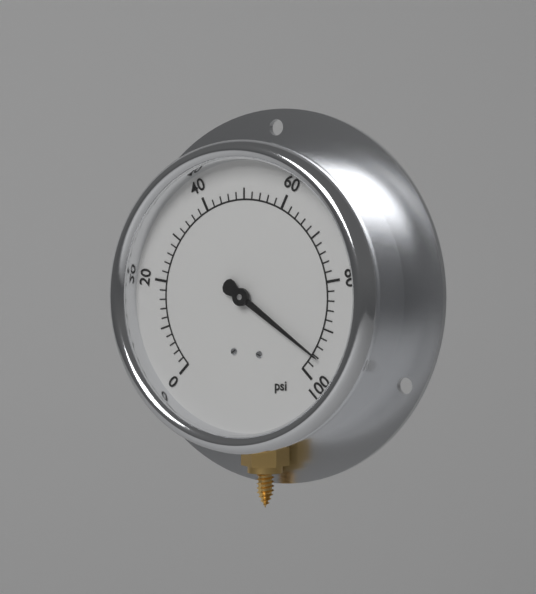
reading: 96 psi
